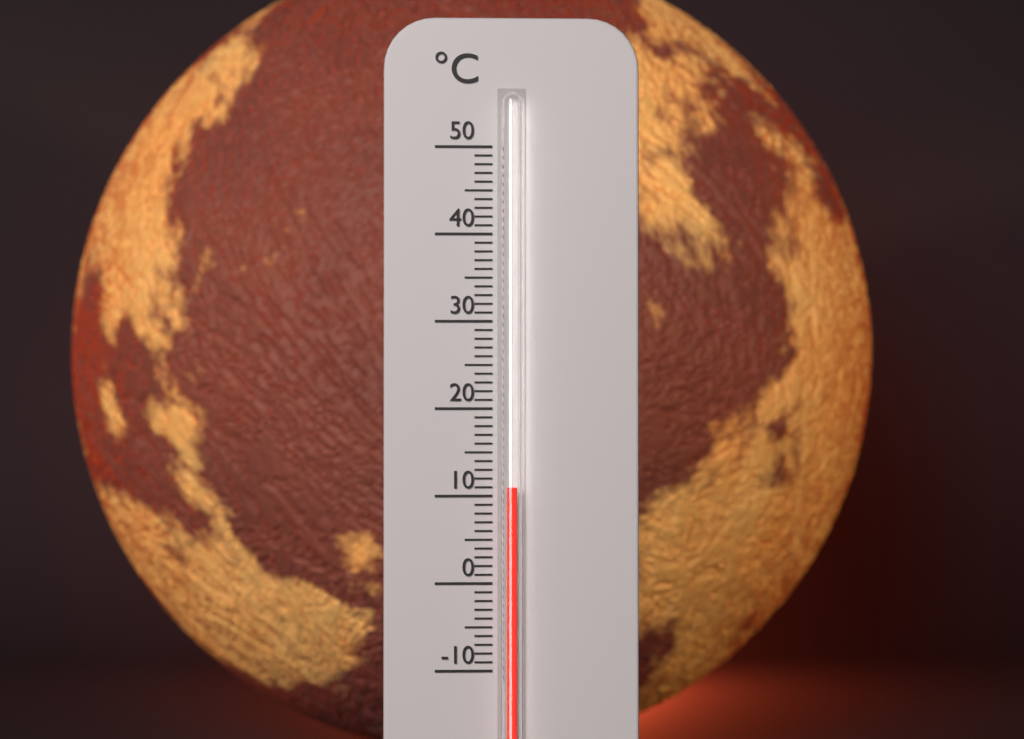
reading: 11 °C
